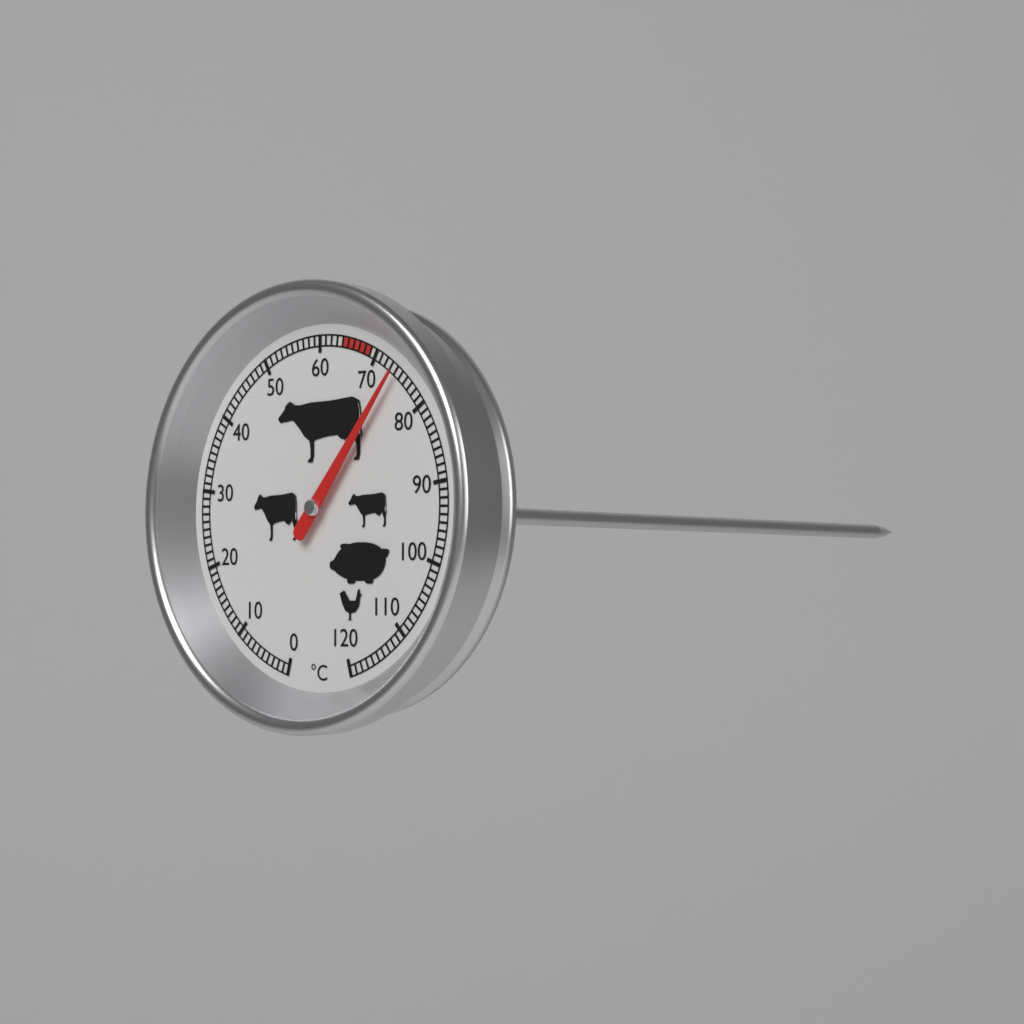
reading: 74 °C
